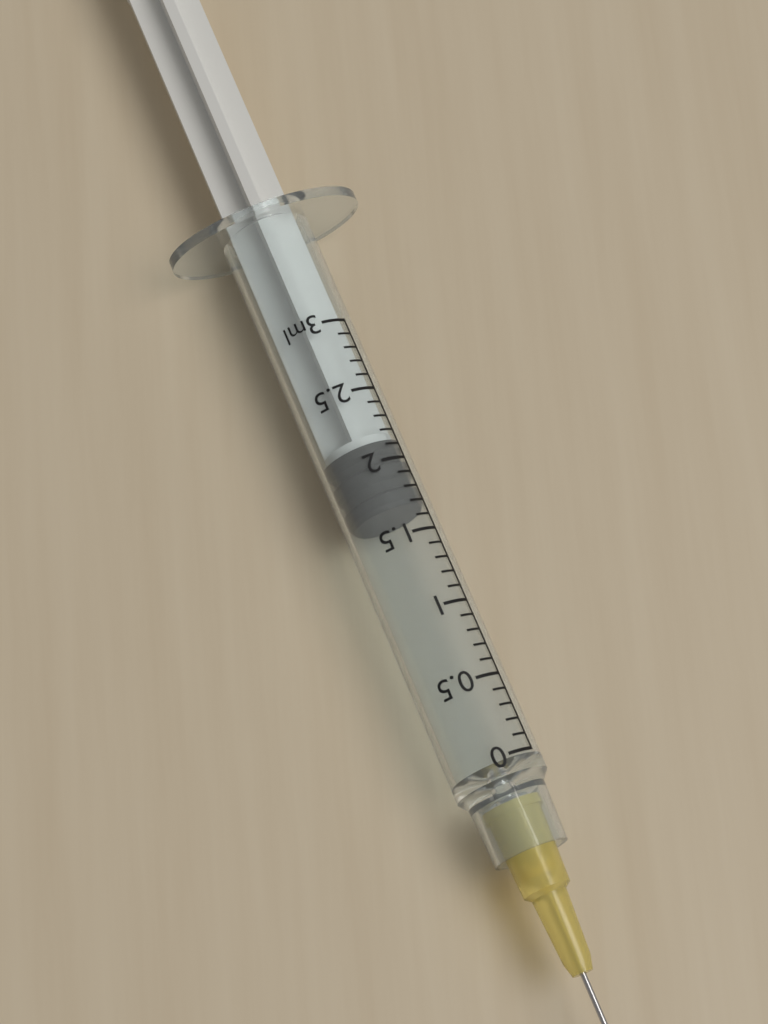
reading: 1.7 ml
